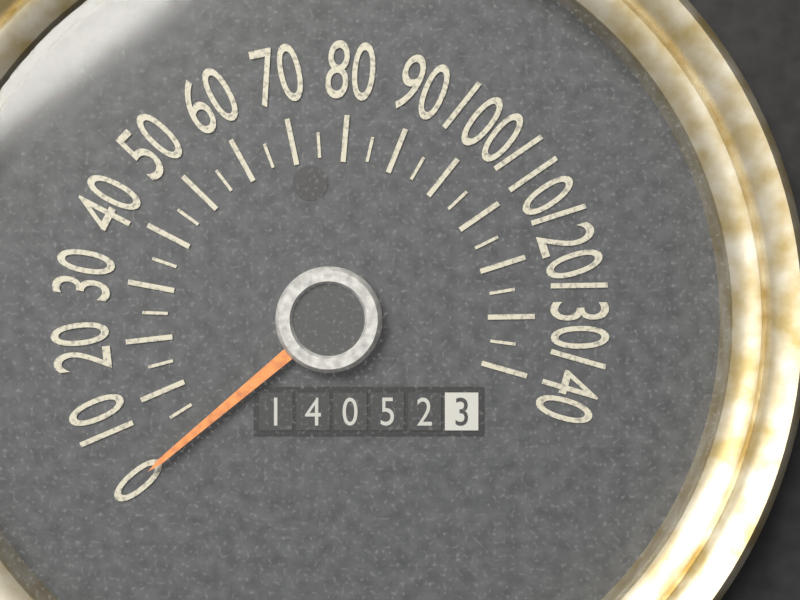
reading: 0 (no unit)
